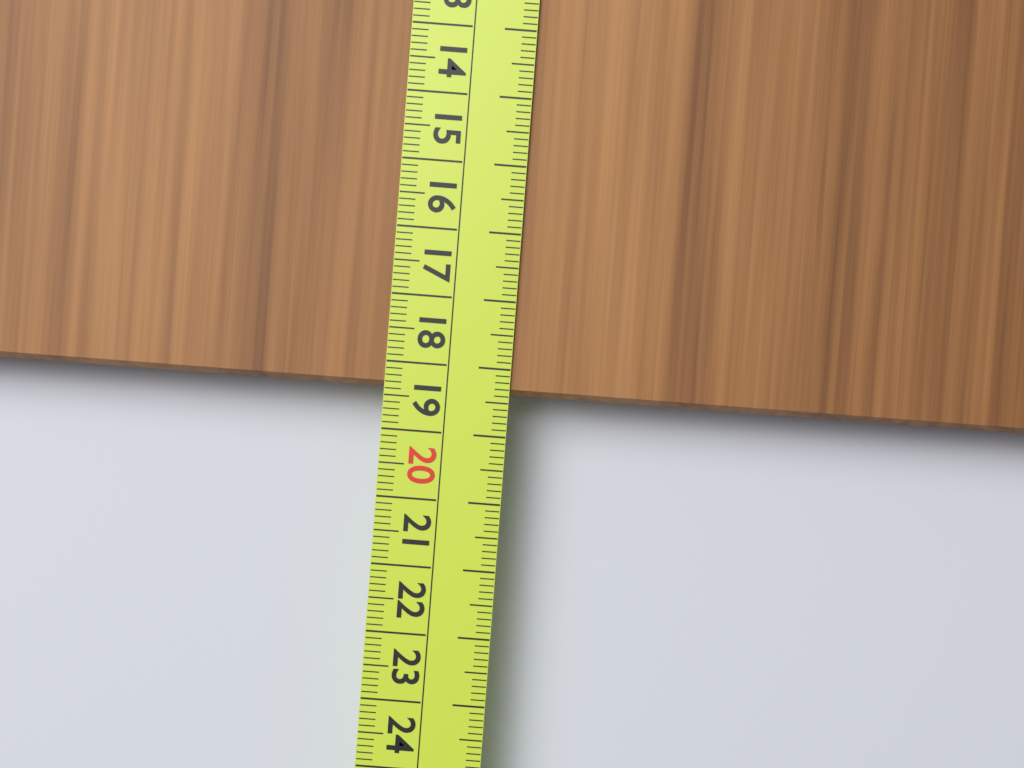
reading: 18.4 cm
